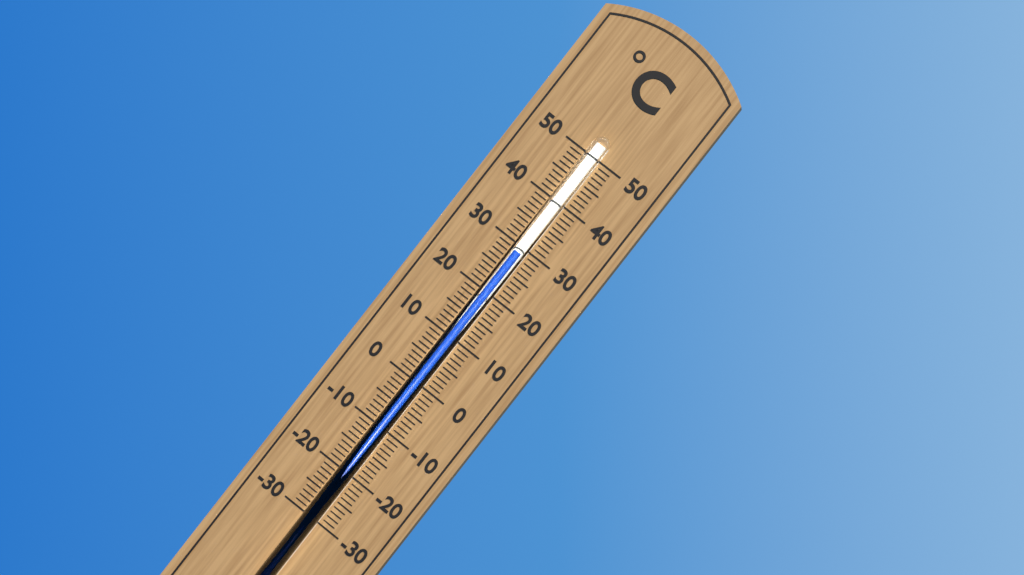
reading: 29 °C
